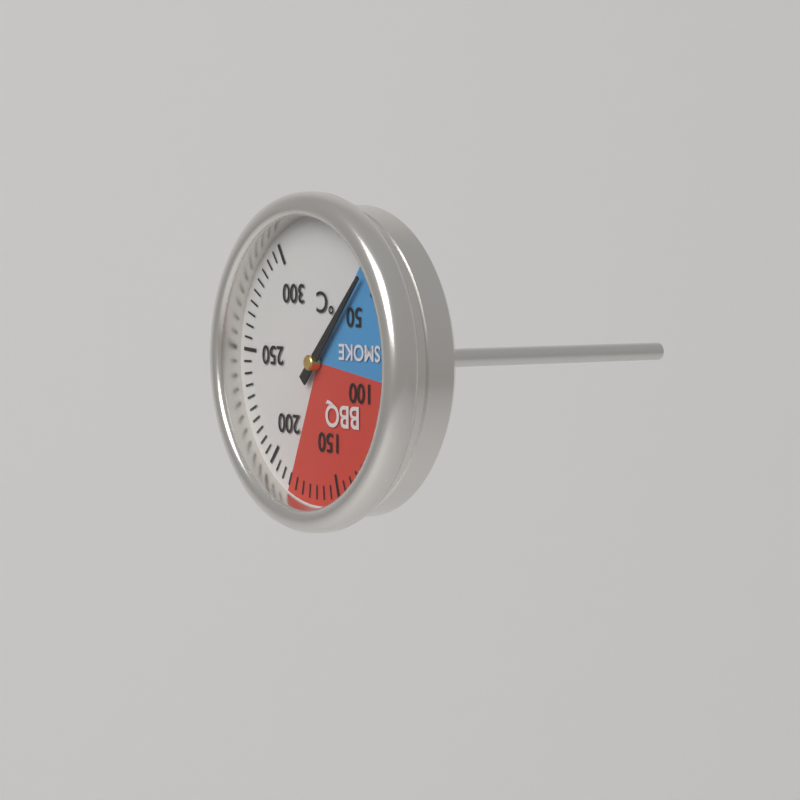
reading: 40 °C
